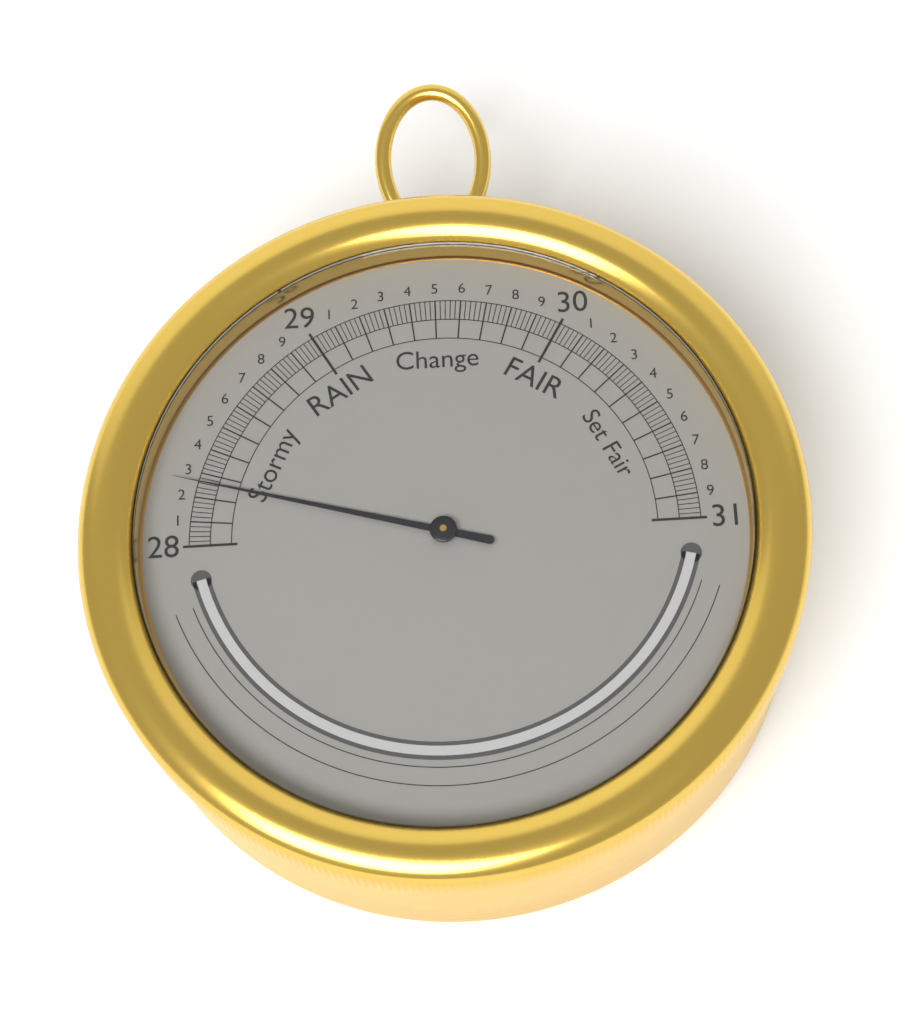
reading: 28.26 inHg
